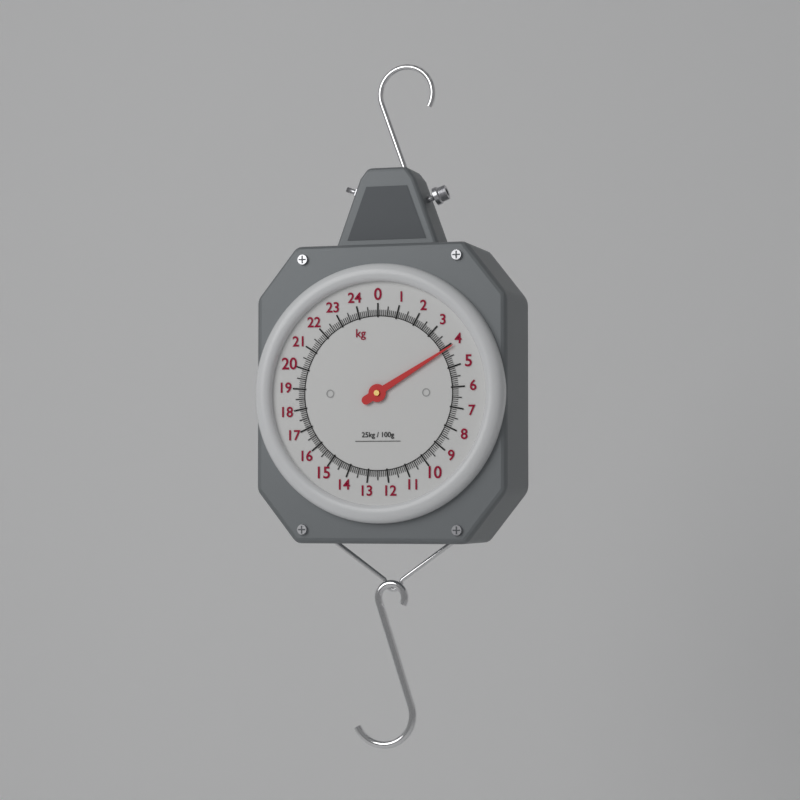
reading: 4.1 kg
